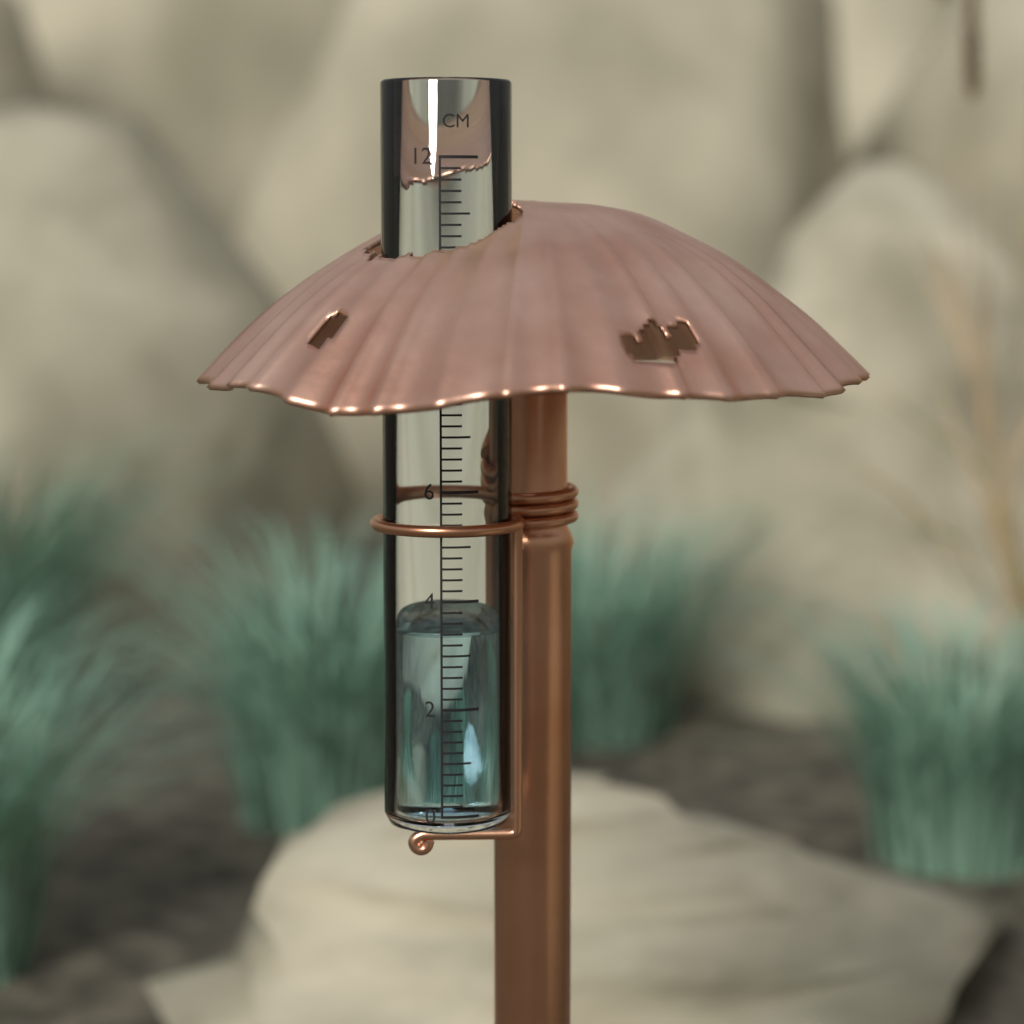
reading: 3.4 cm
